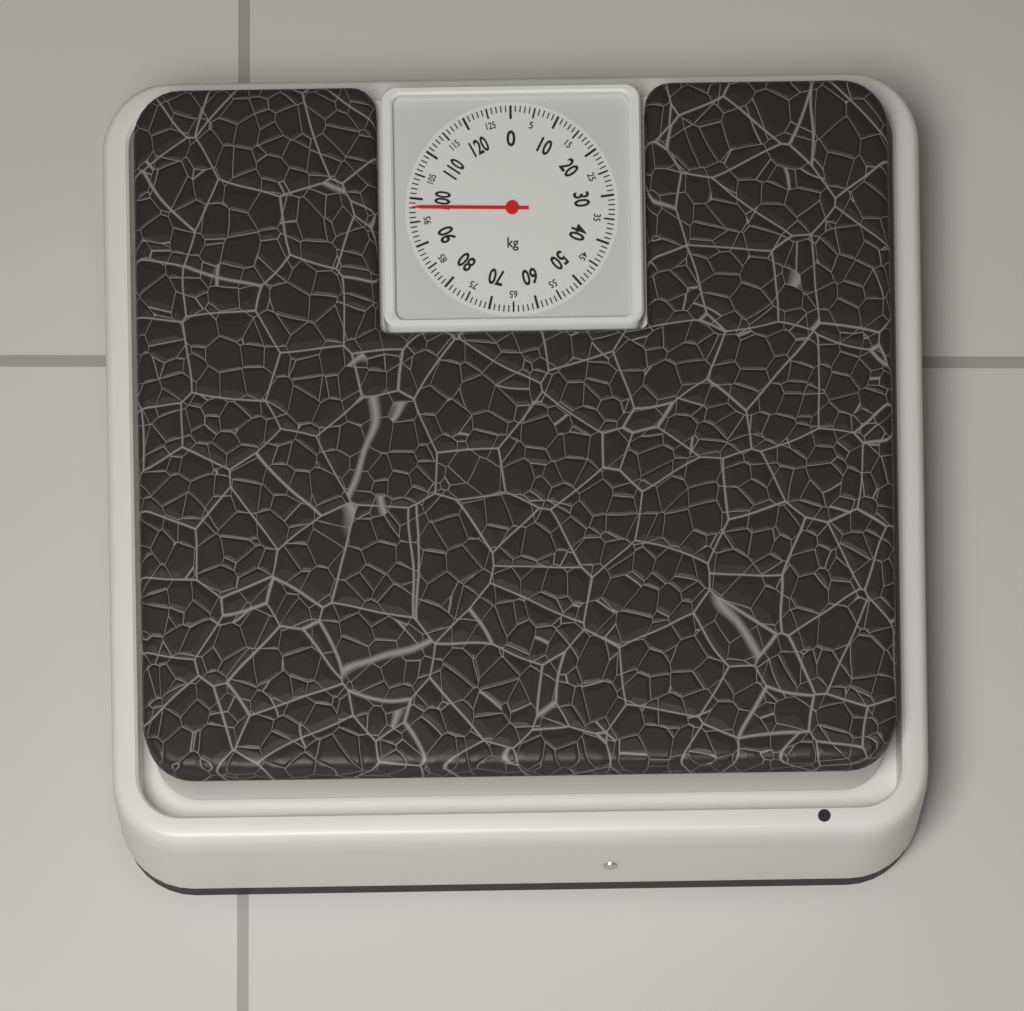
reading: 98 kg
